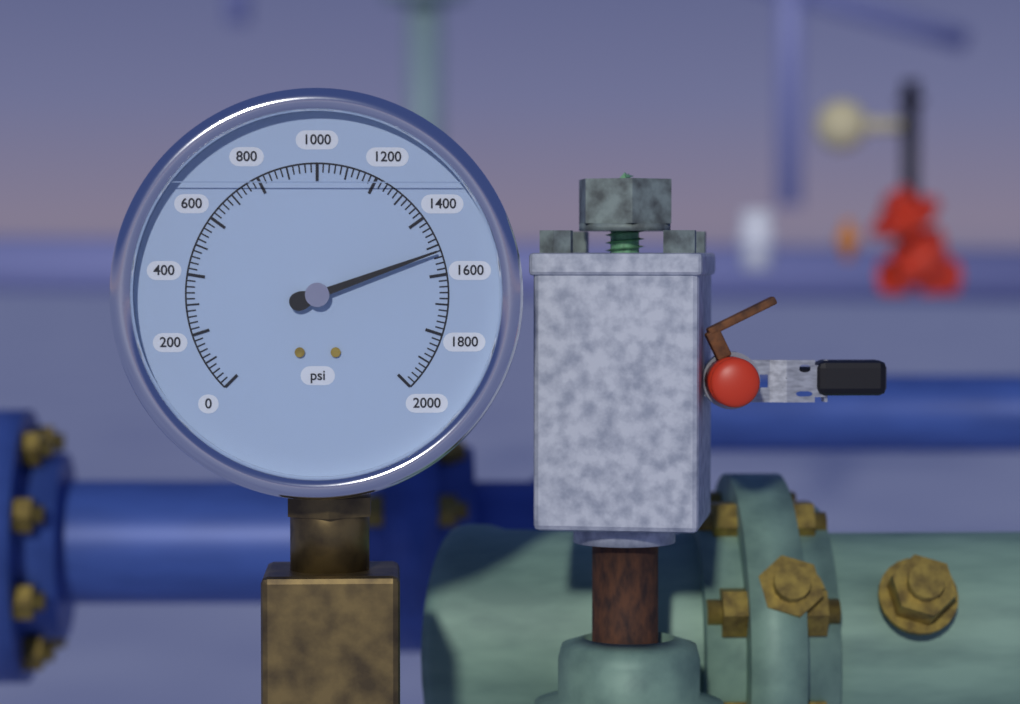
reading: 1520 psi
